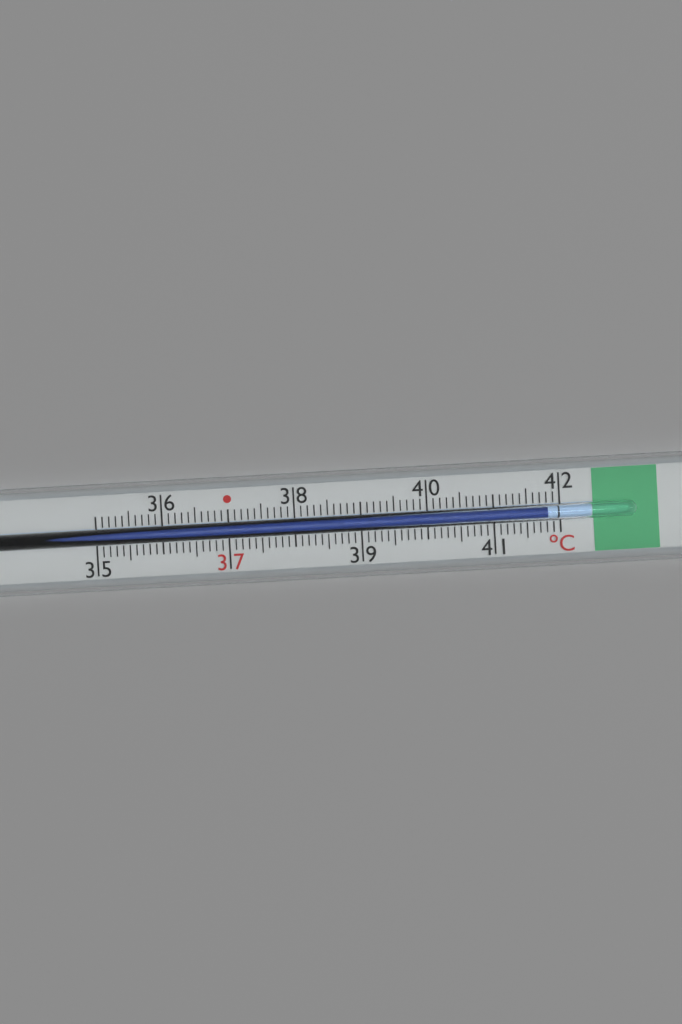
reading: 41.8 °C
